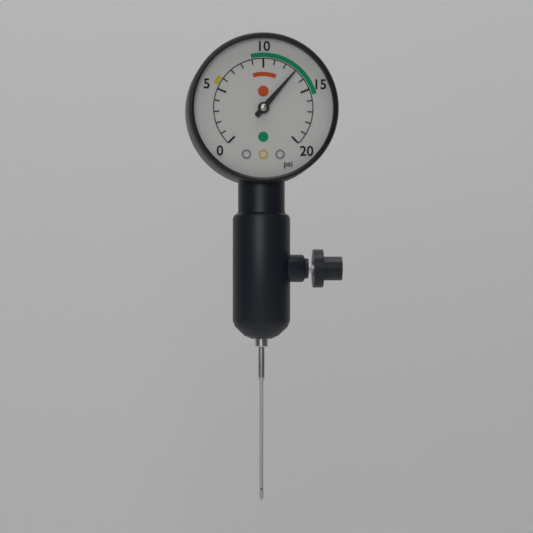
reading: 13 psi
